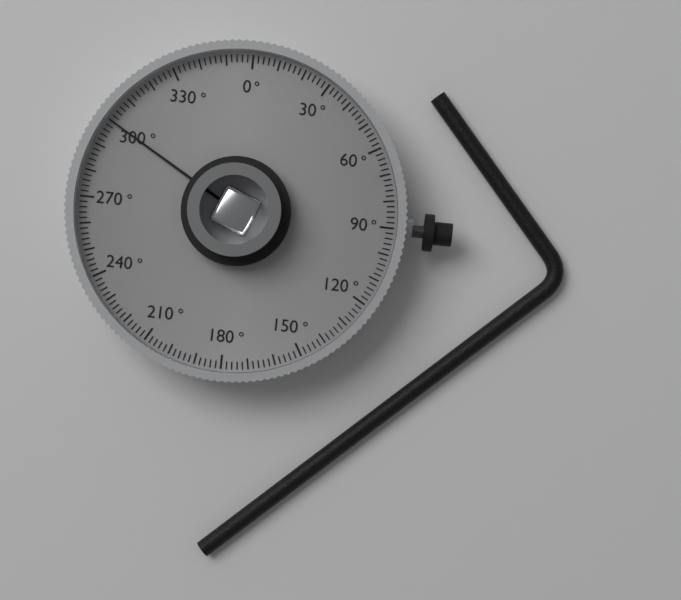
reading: 300 °
